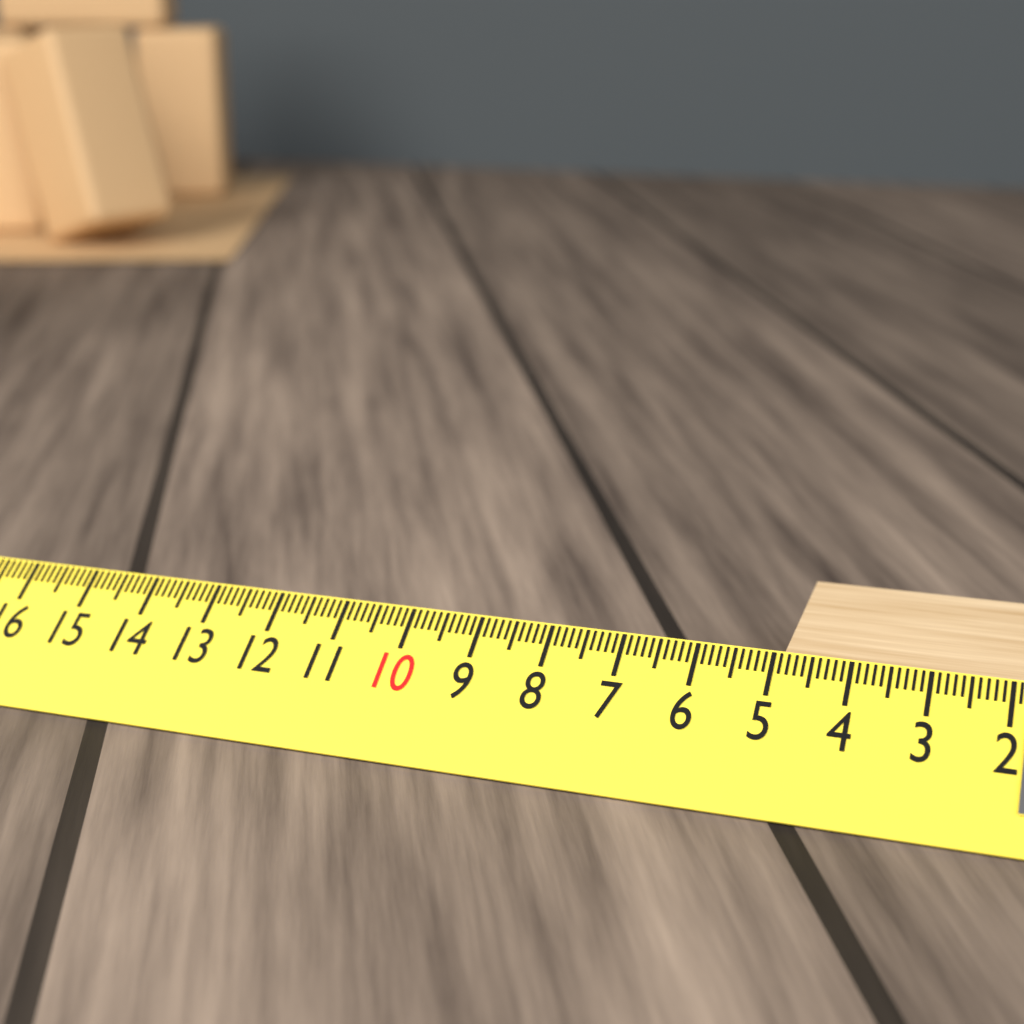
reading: 4.9 cm
